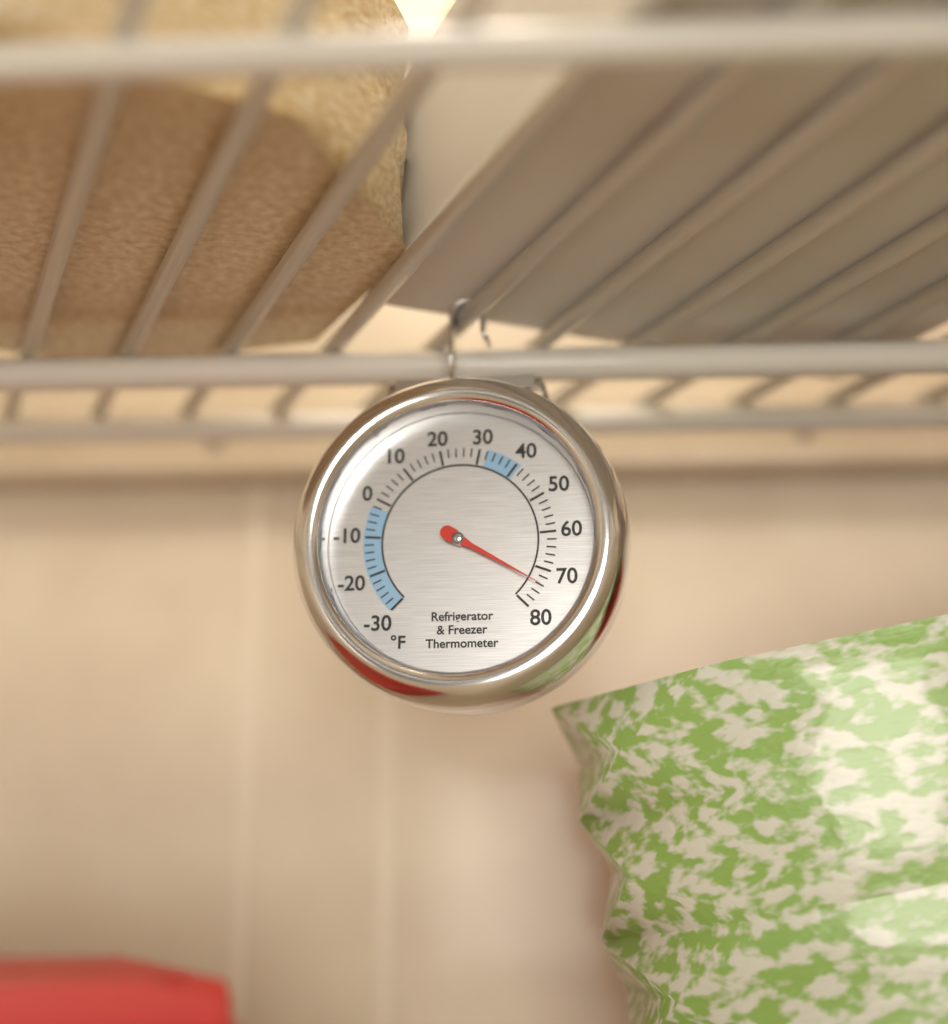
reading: 74 °F
